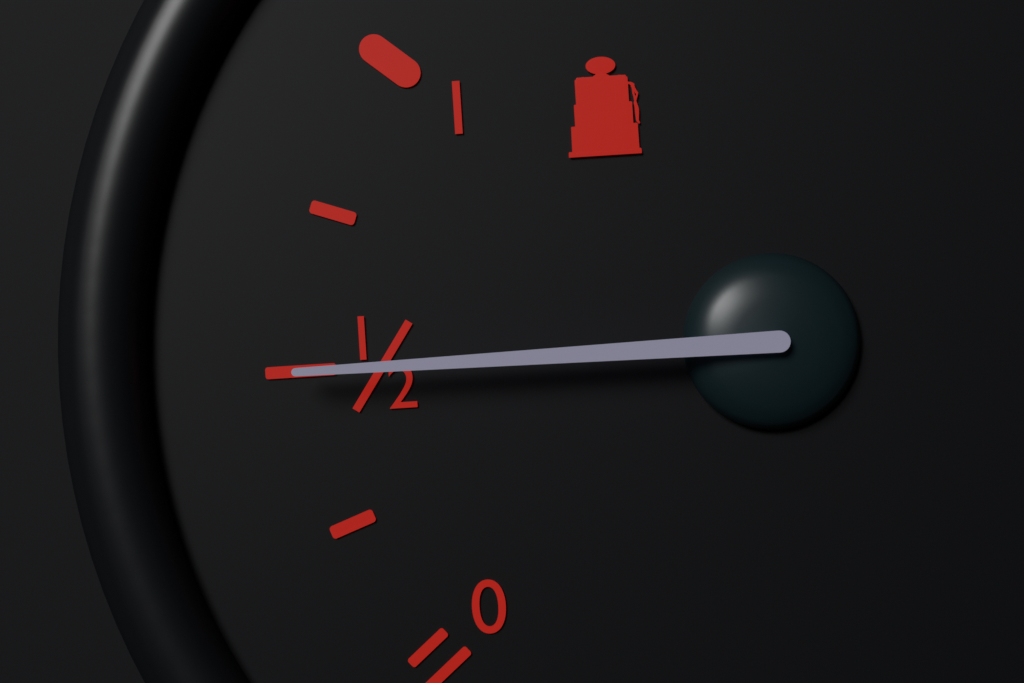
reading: 0.50 (no unit)
